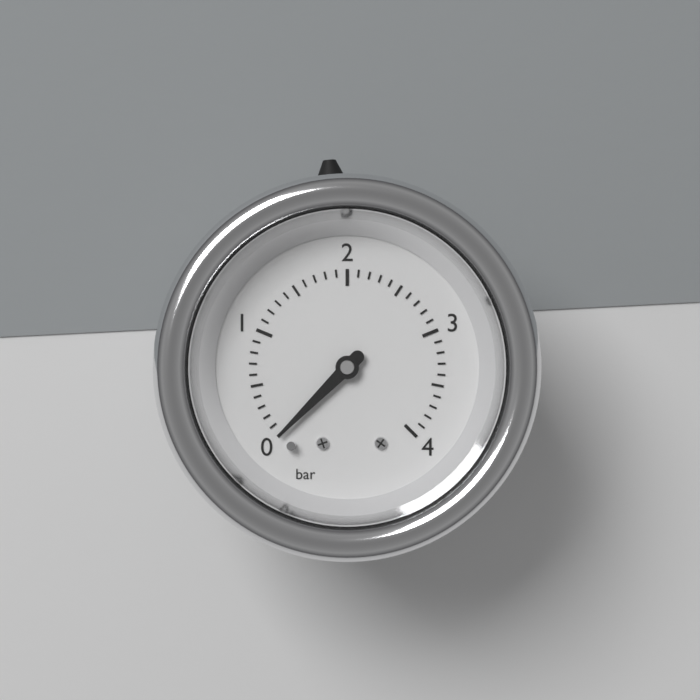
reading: 0.0 bar
